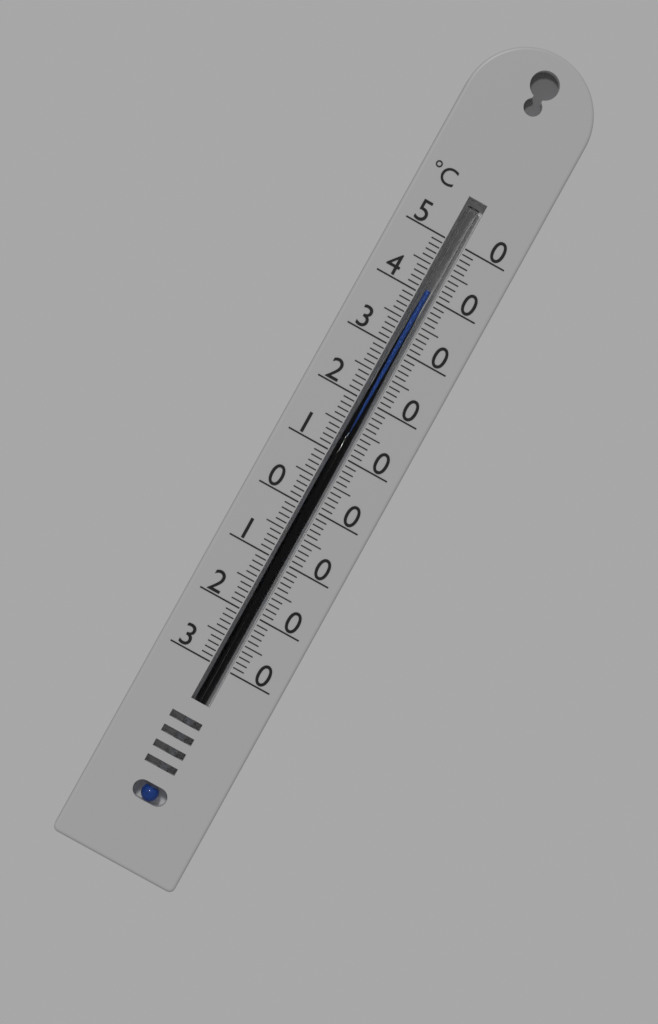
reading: 41 °C
